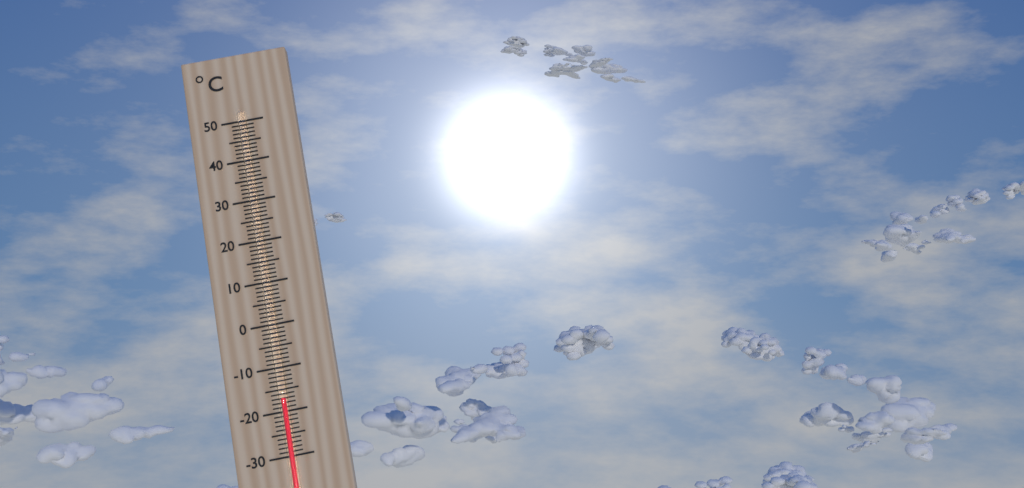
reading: -17 °C
